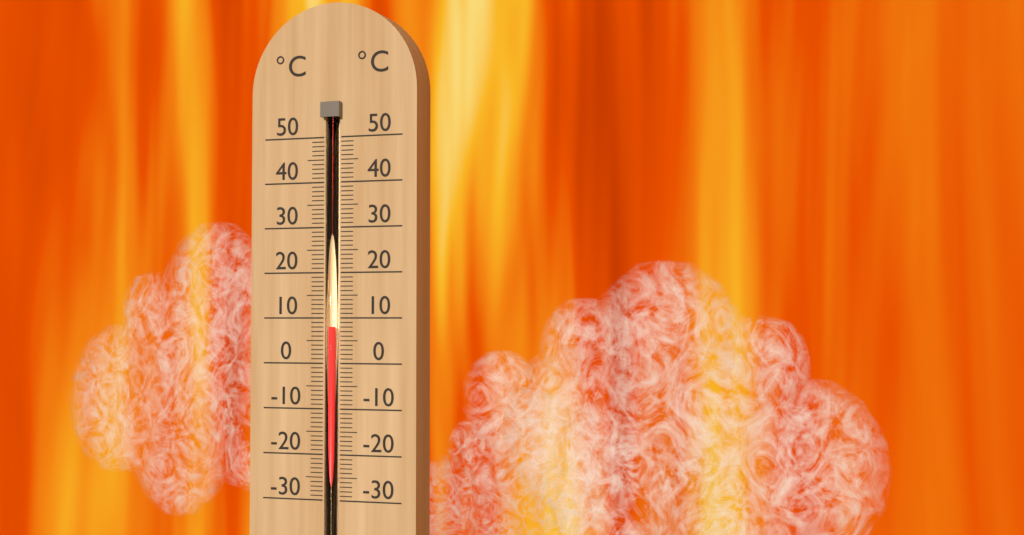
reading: 8 °C
